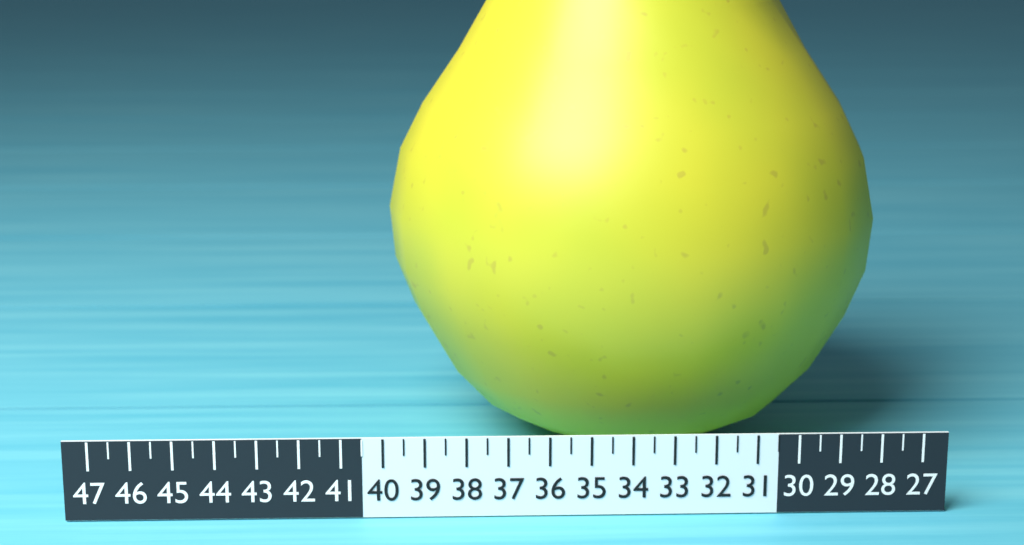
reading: 40.0 (no unit)
